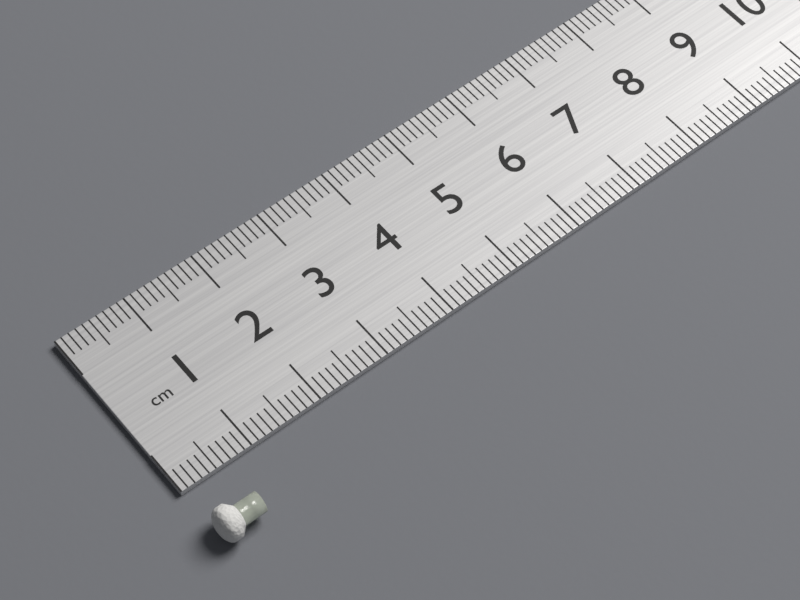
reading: 0.6 cm
